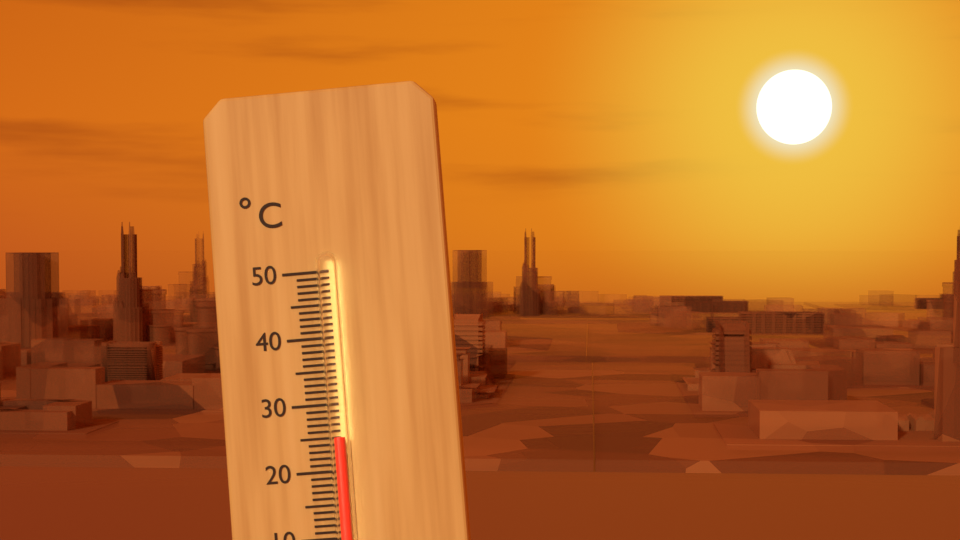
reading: 25 °C
